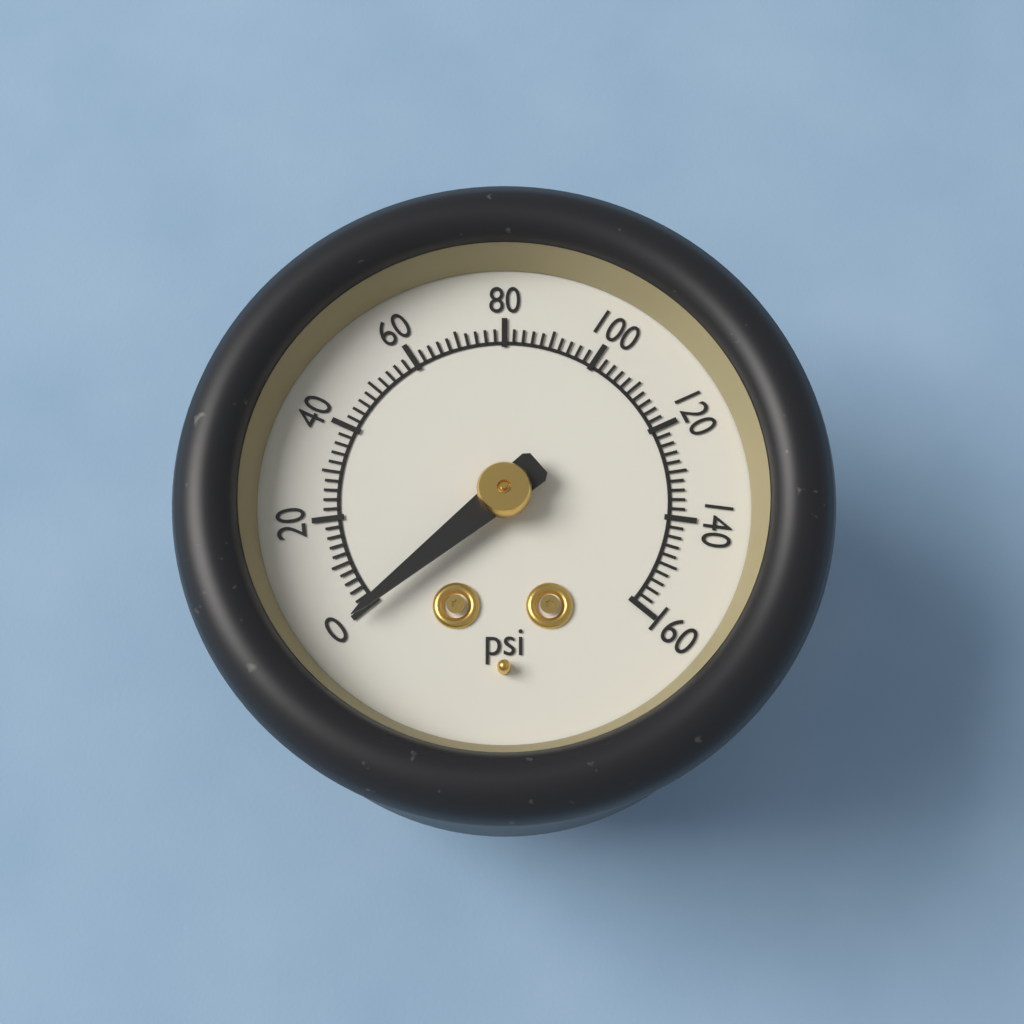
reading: 0 psi
